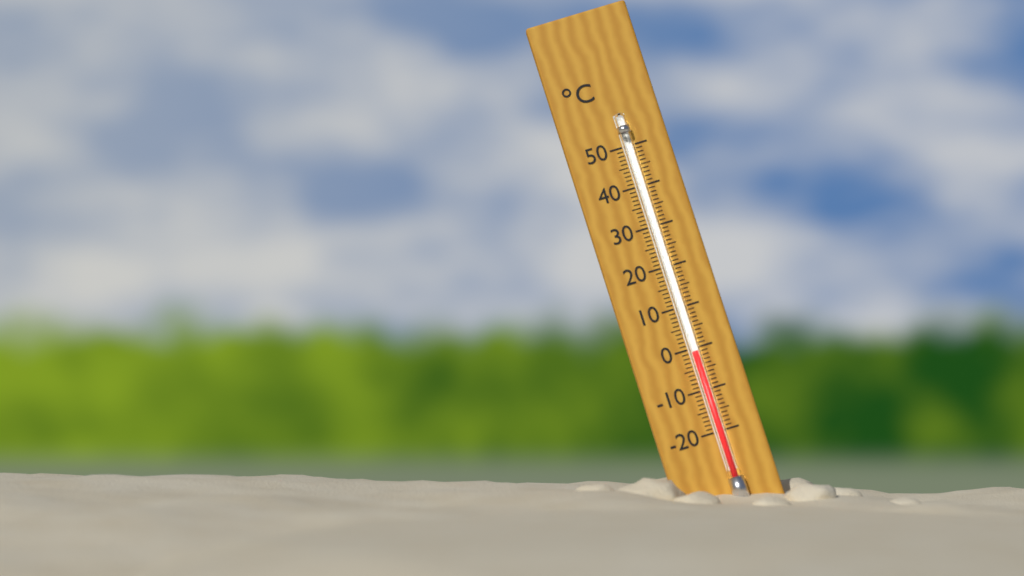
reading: -1 °C
